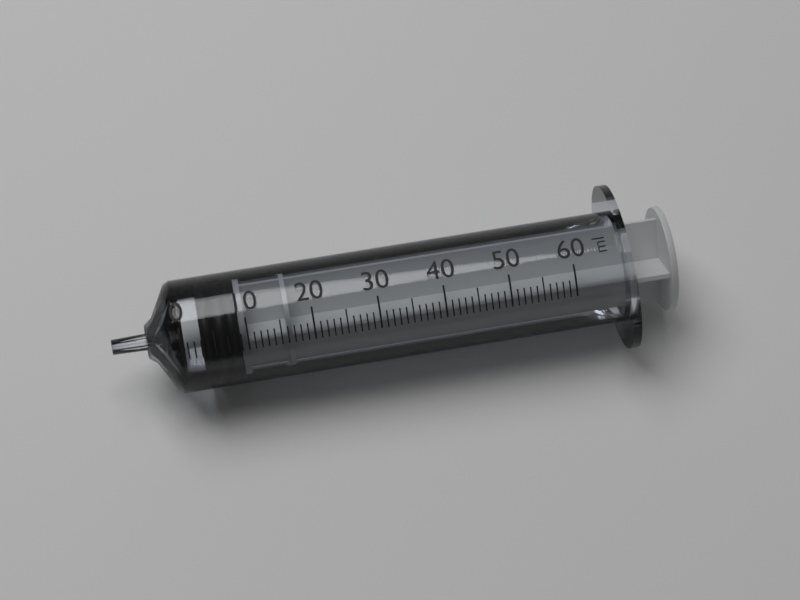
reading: 3 ml
